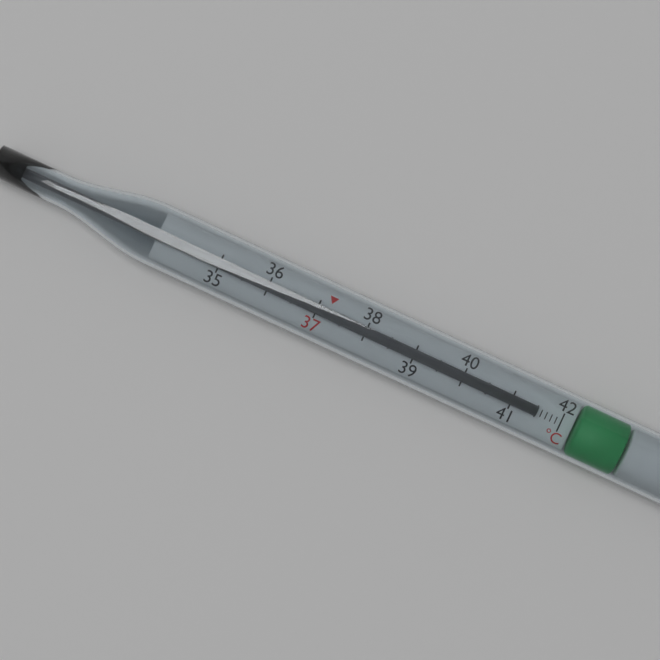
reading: 41.5 °C
